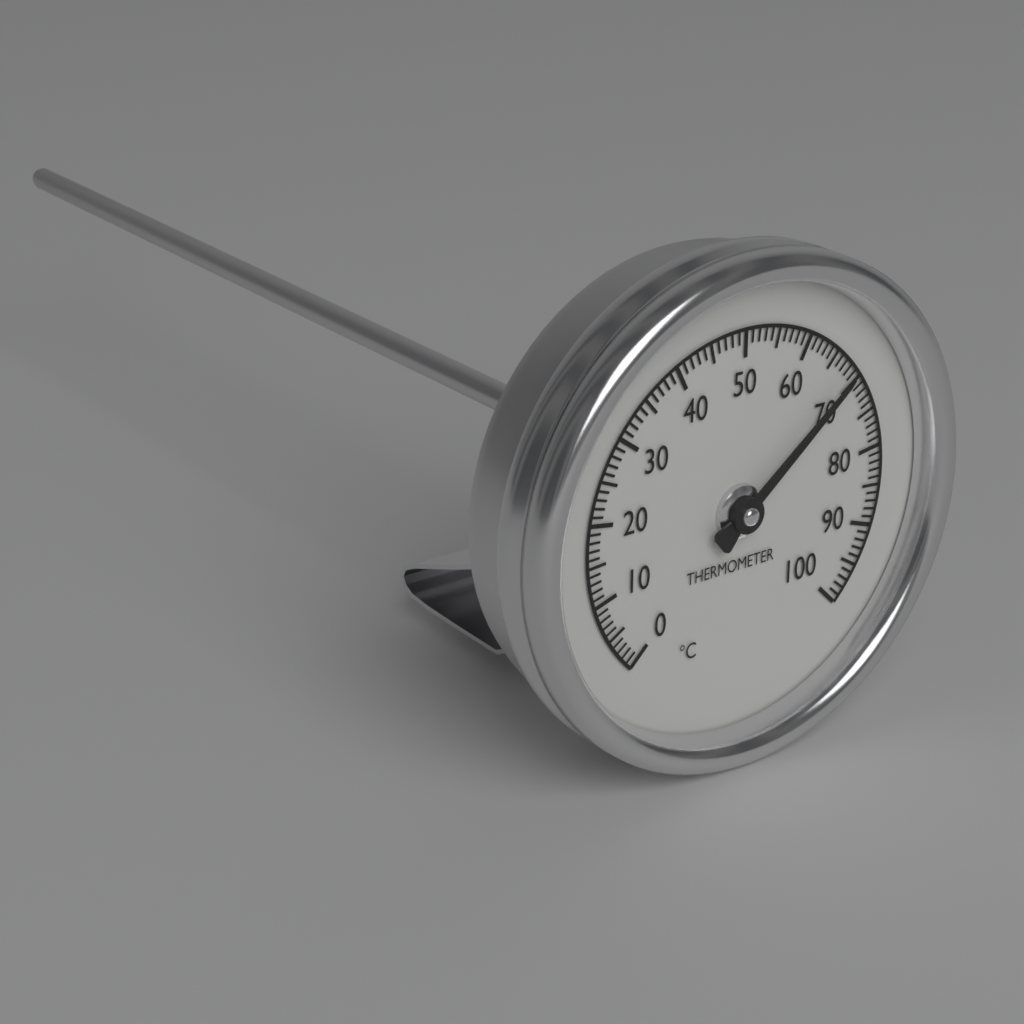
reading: 69 °C
